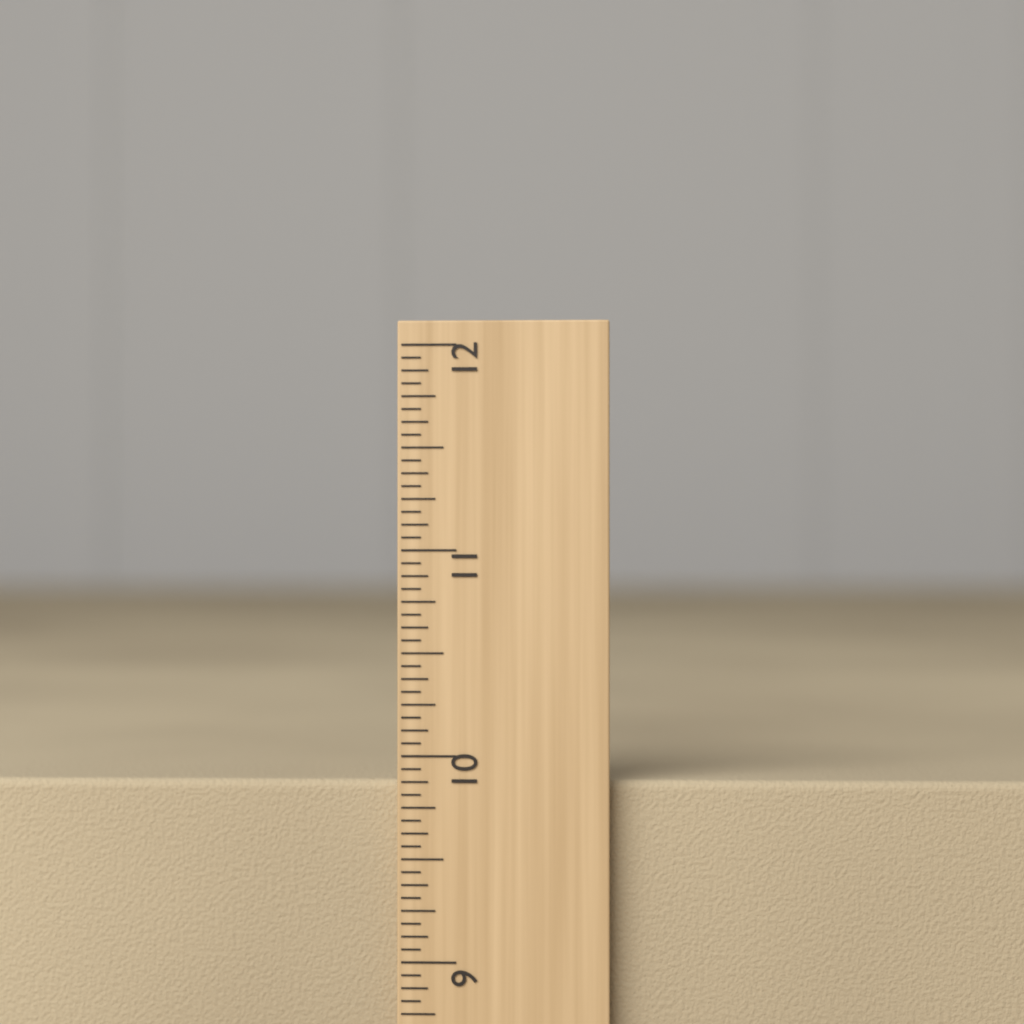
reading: 9.8750 inch
